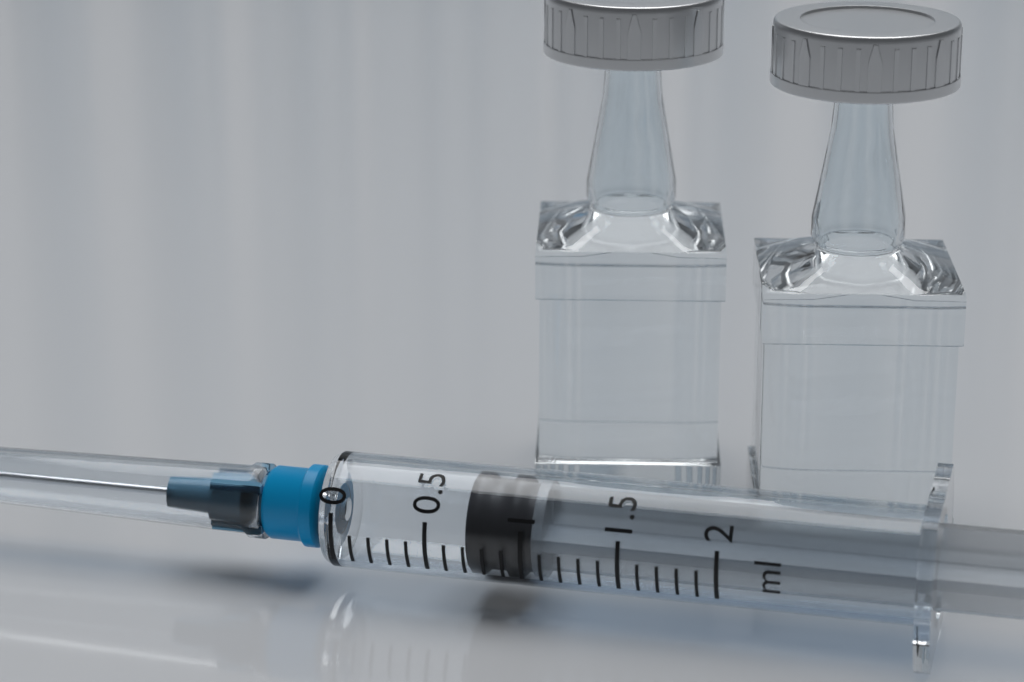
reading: 0.7 ml
